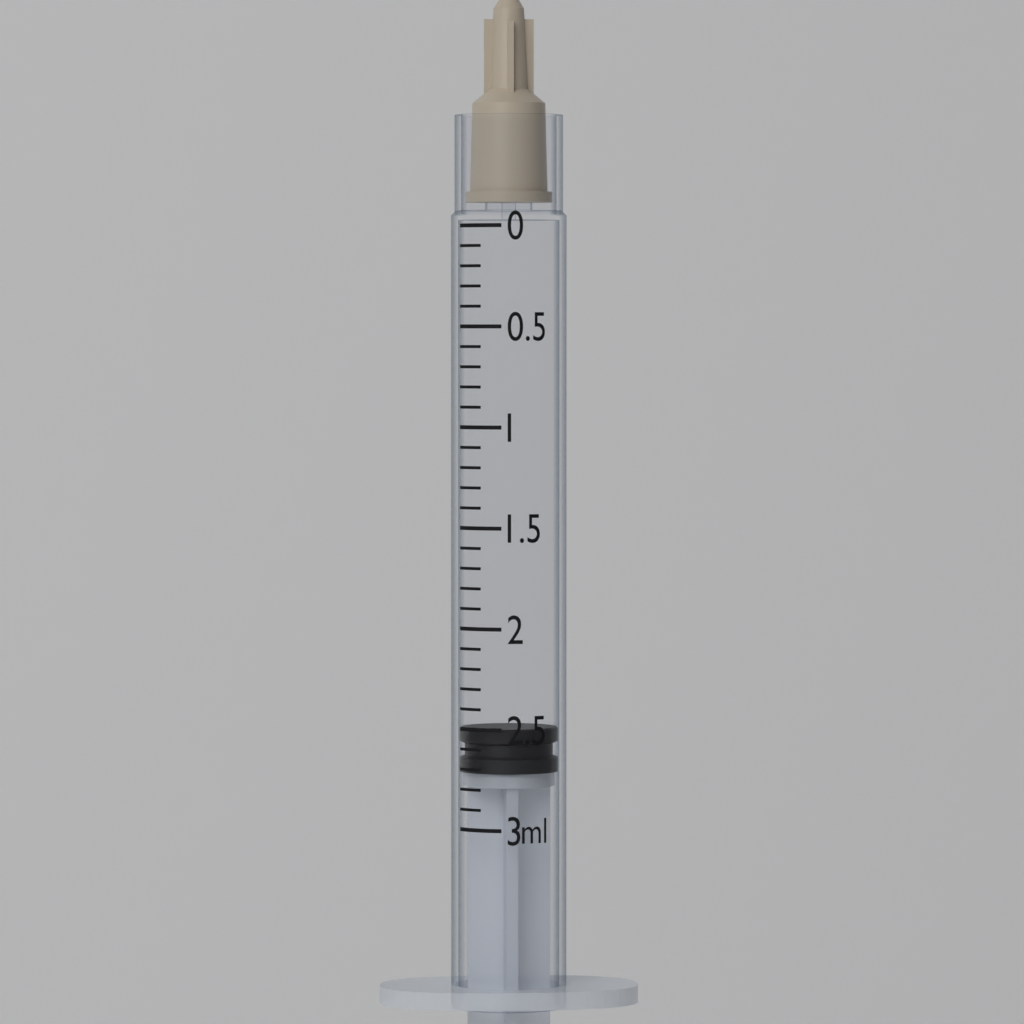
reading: 2.5 ml
